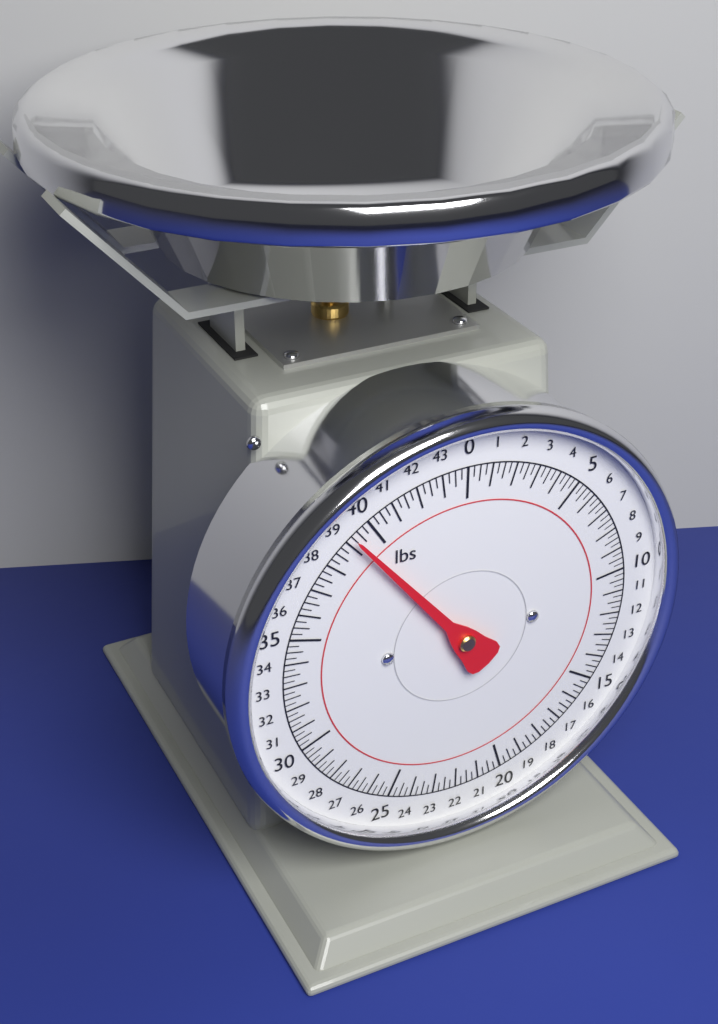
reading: 39.25 lbs
